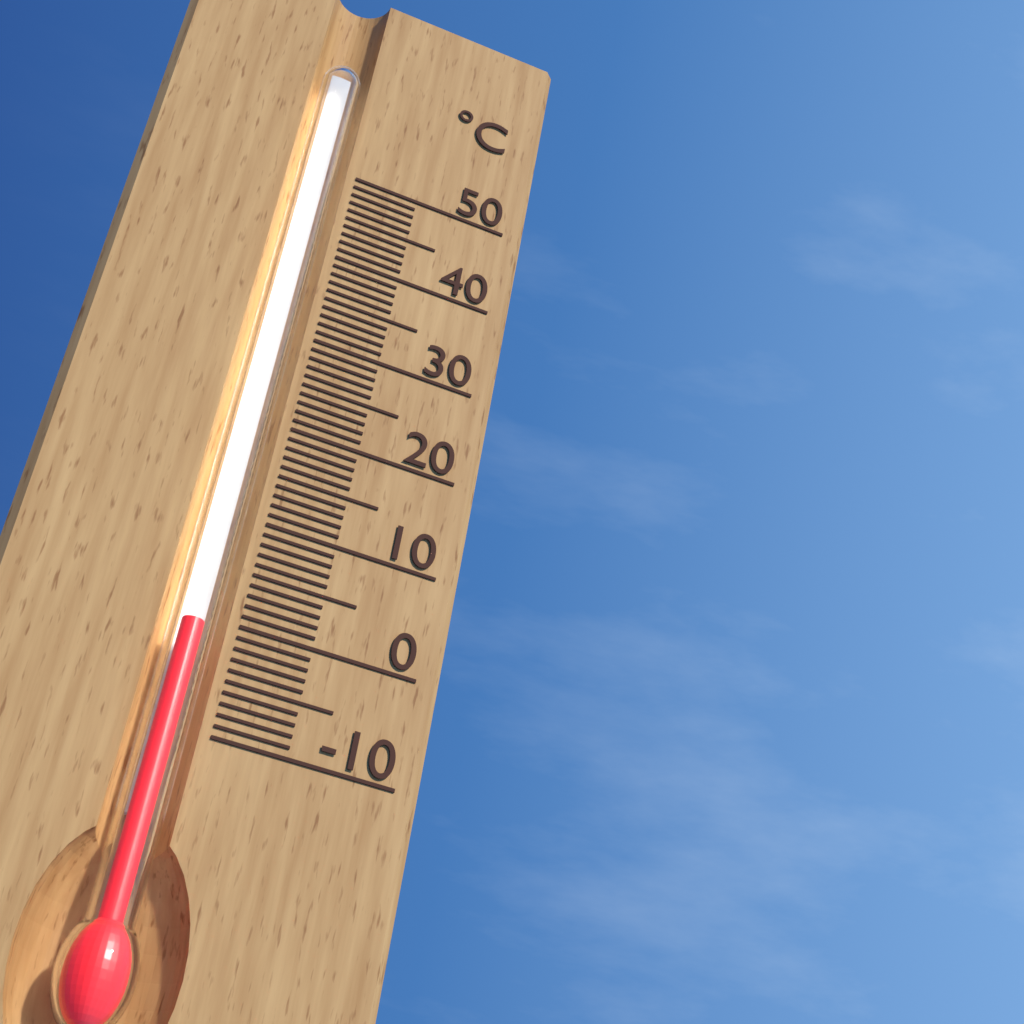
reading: -1 °C
